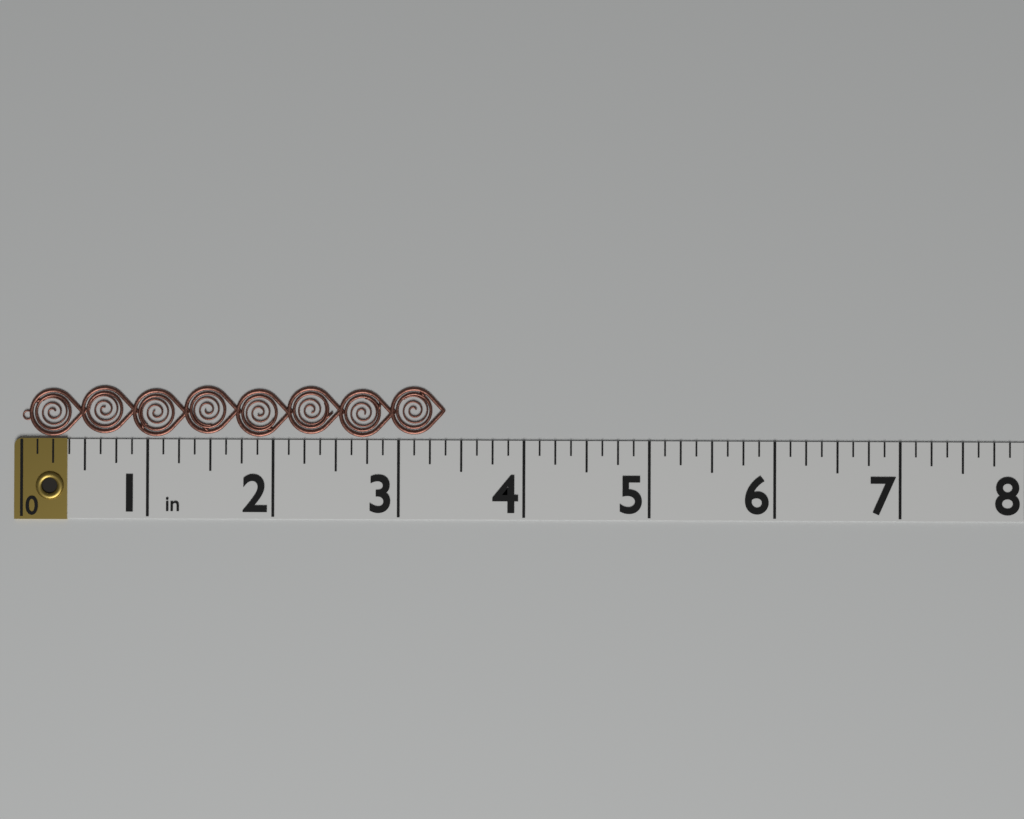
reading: 3.375 in
